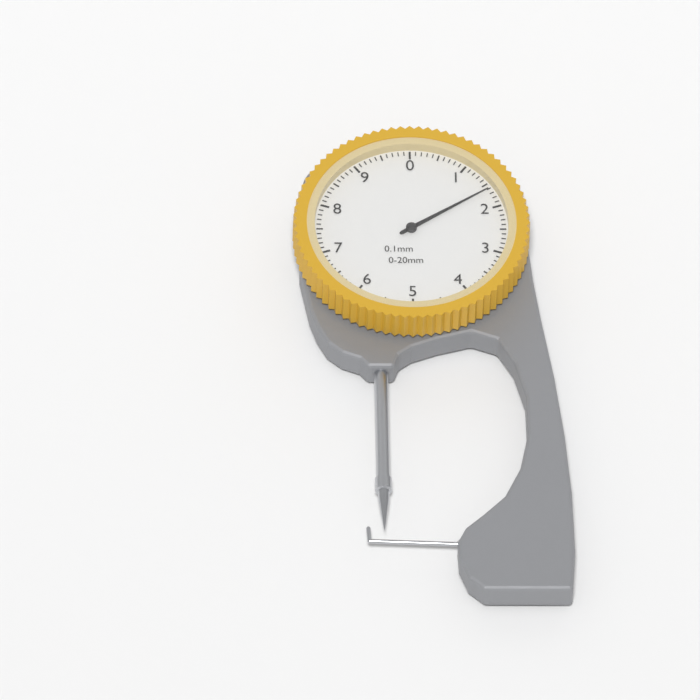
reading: 1.6 mm
